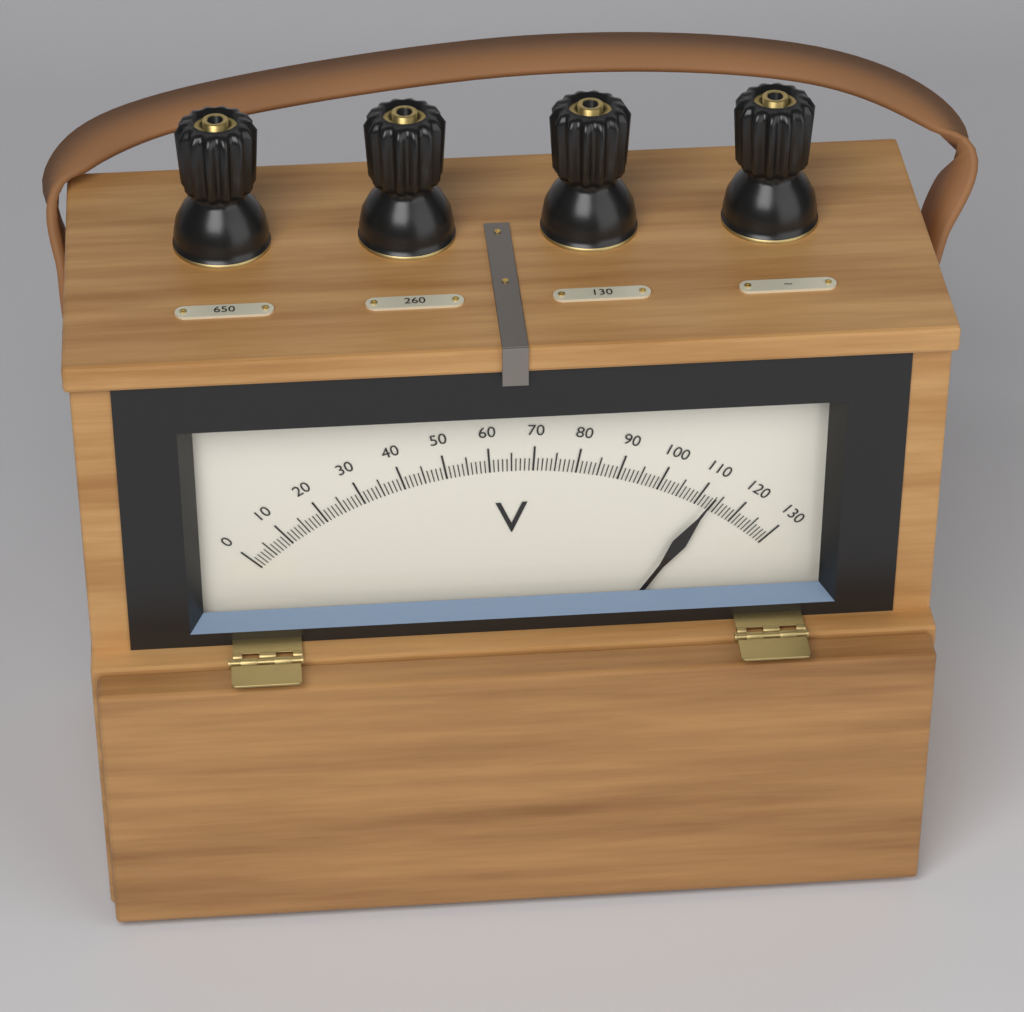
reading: 113 V
